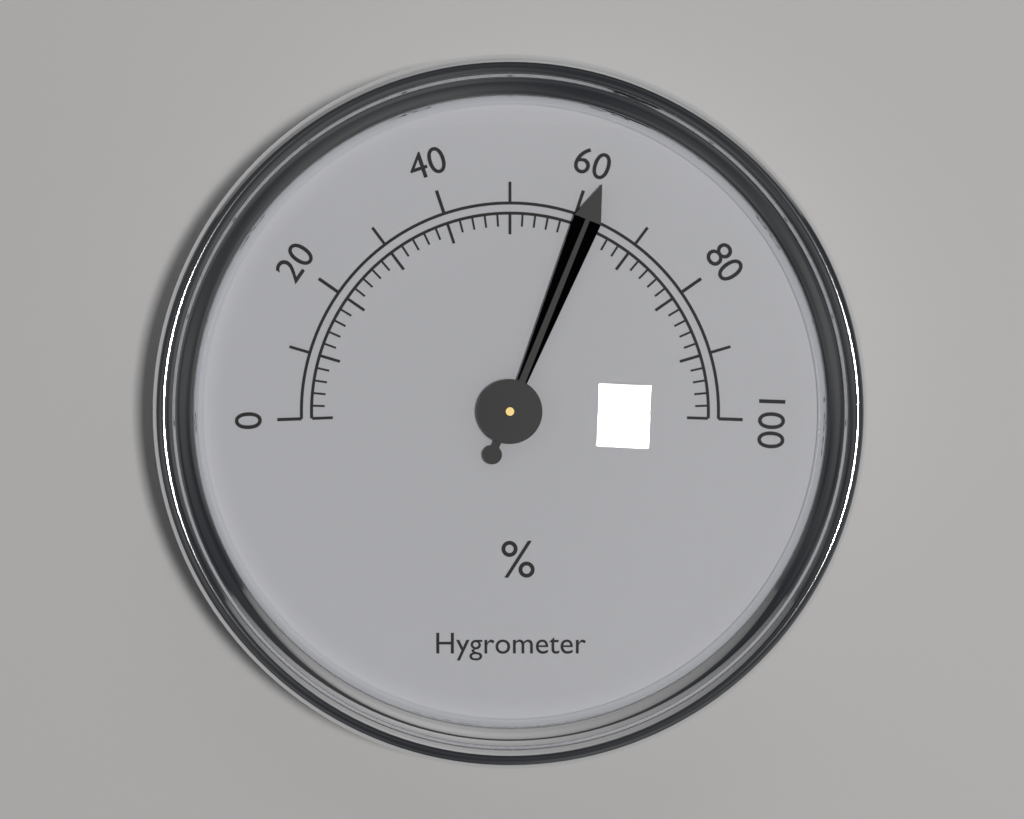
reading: 62 %
